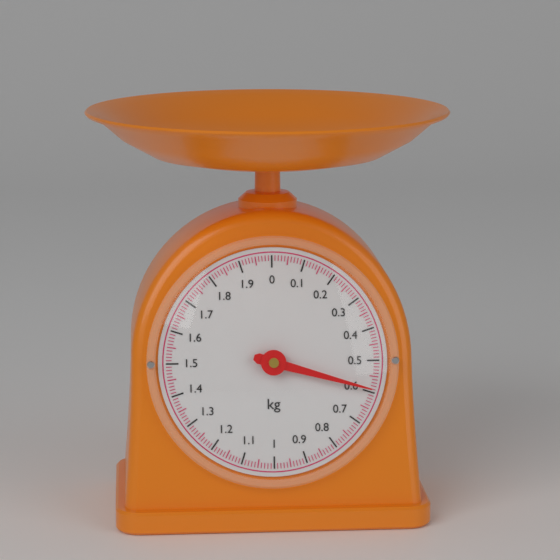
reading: 0.59 kg
